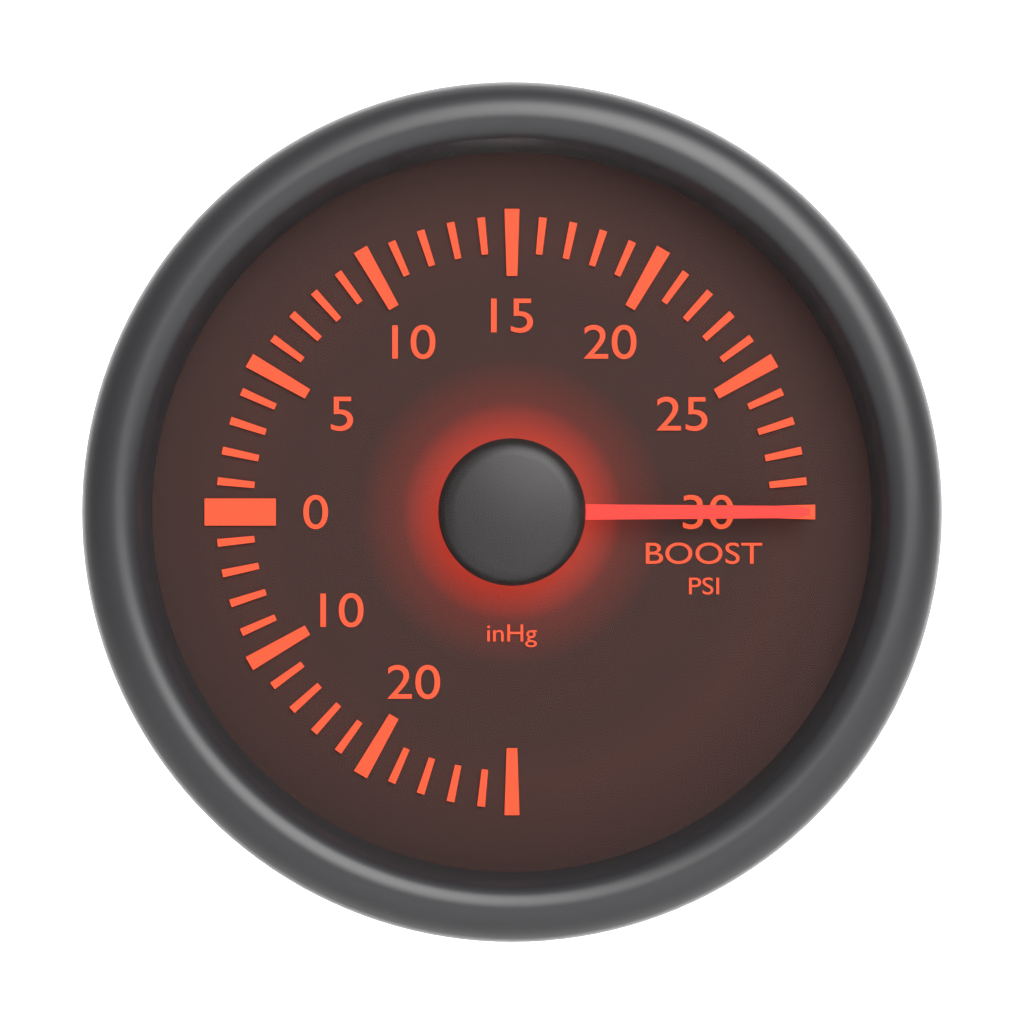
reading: 30 psi
